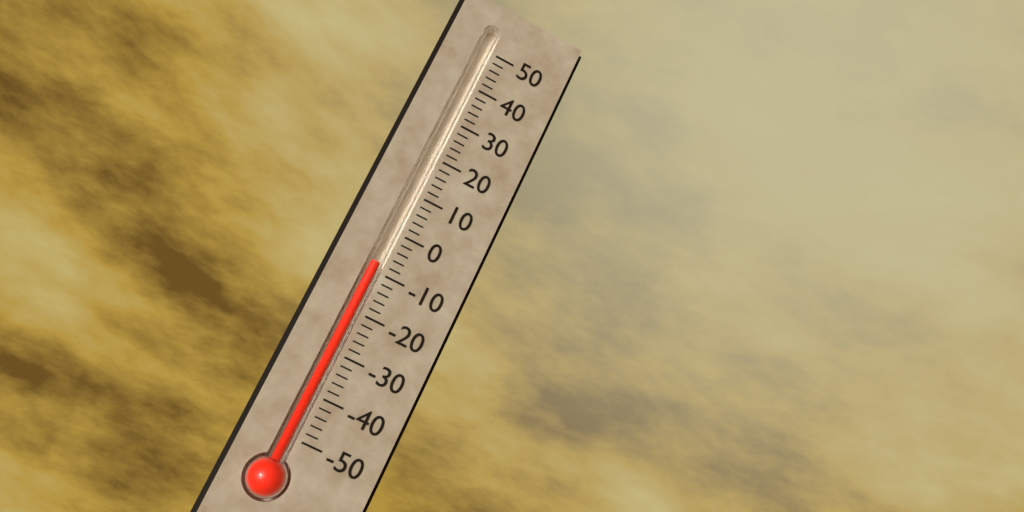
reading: -8 (no unit)
